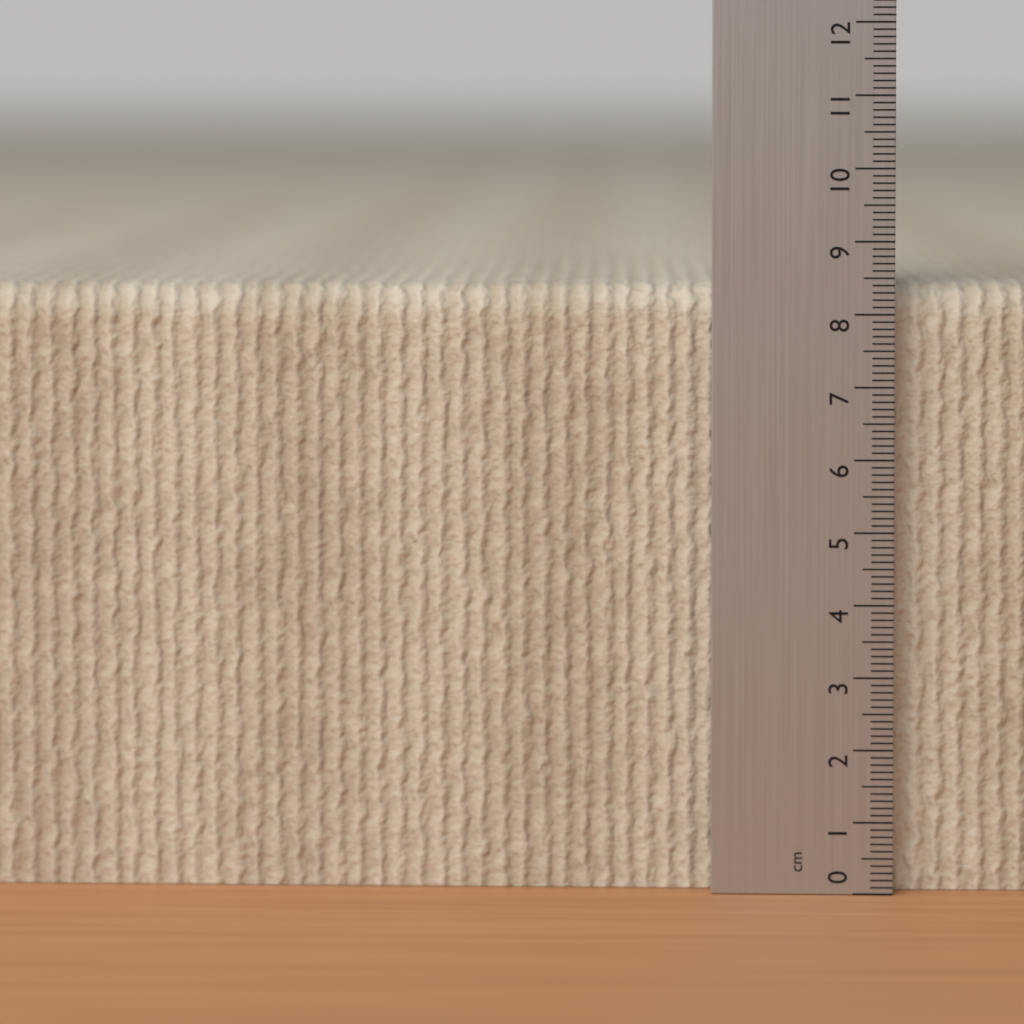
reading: 8.4 cm
